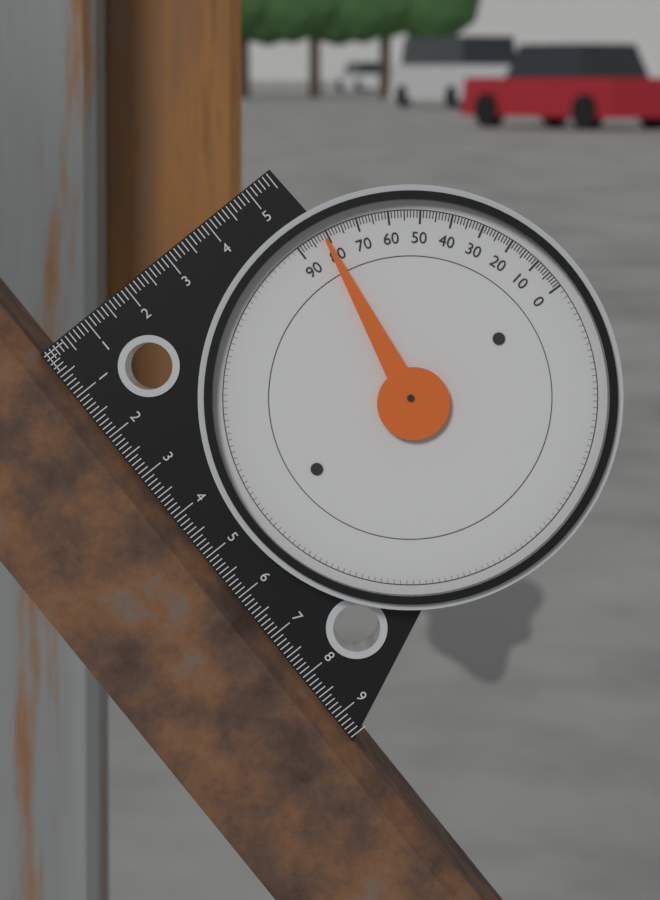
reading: 81 (no unit)
